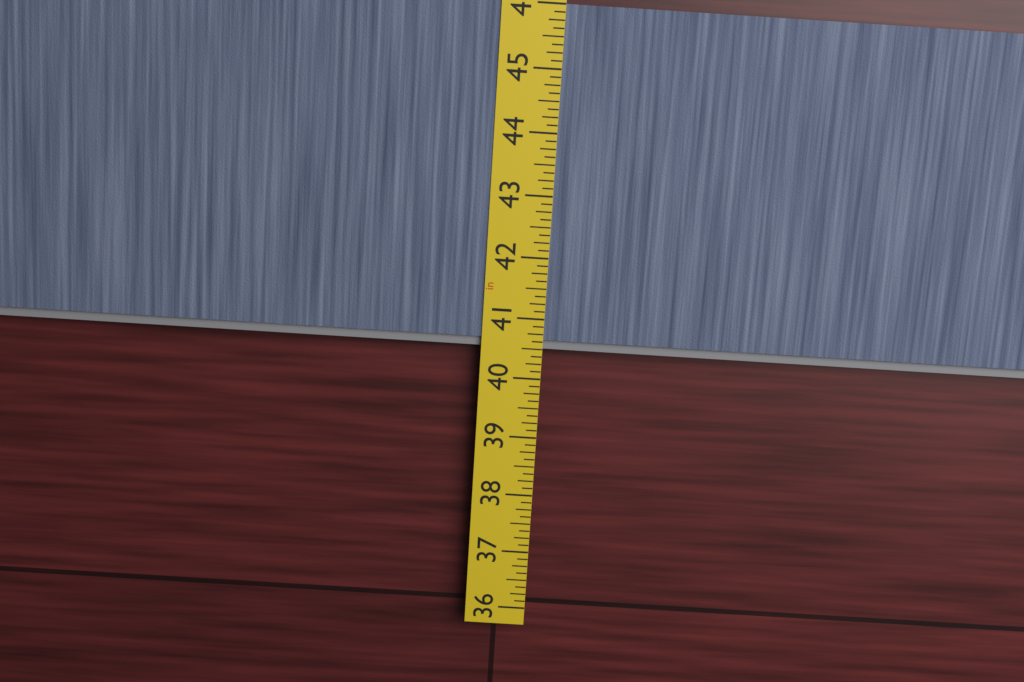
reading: 40.500 in
